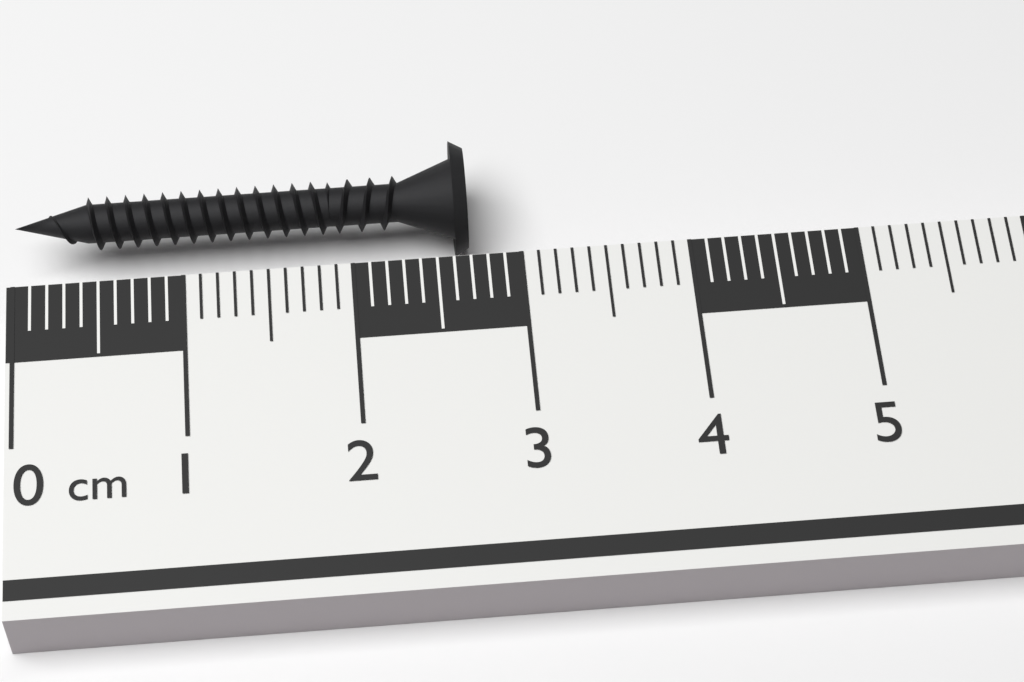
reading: 2.7 cm
